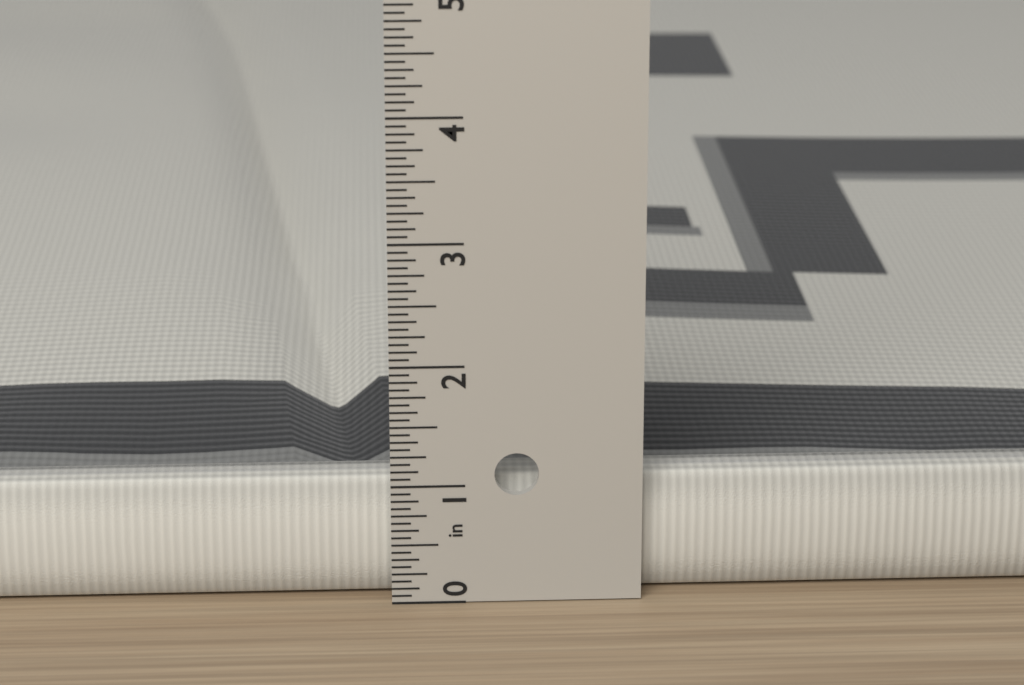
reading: 1.0000 in
